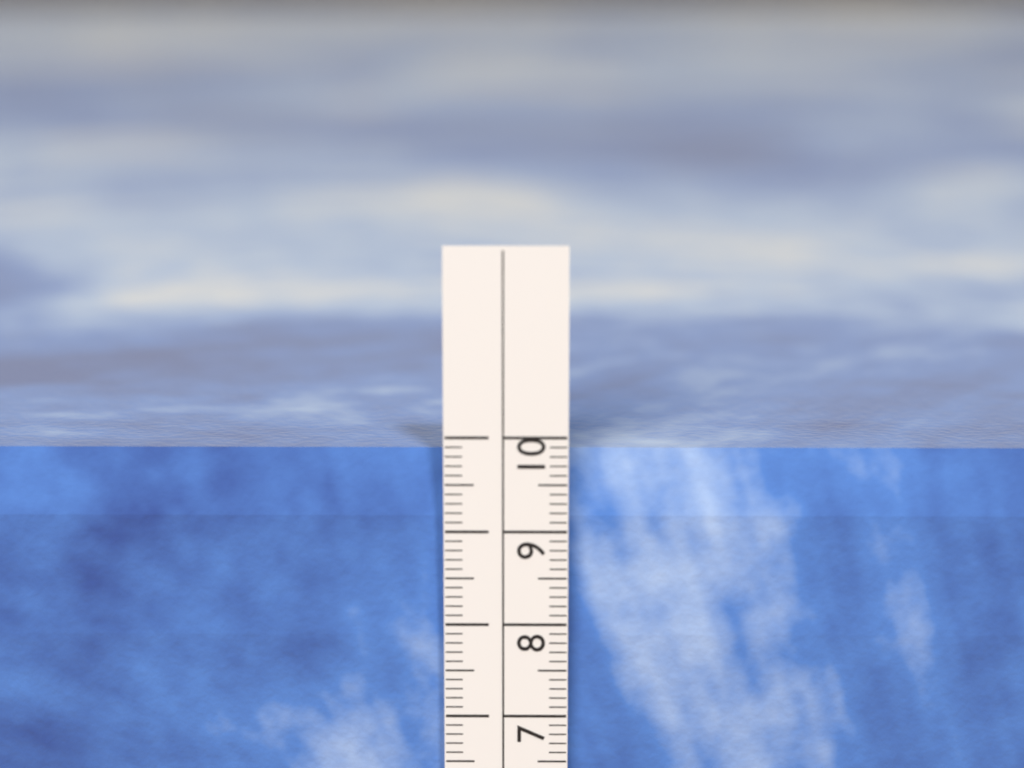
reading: 9.8 cm
